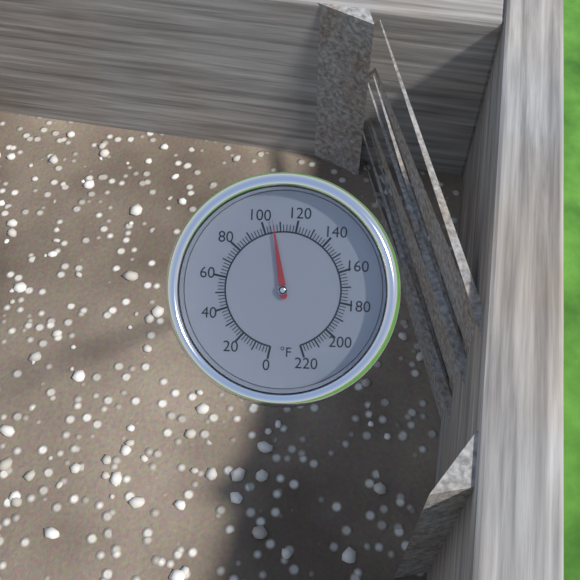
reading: 106 °F
